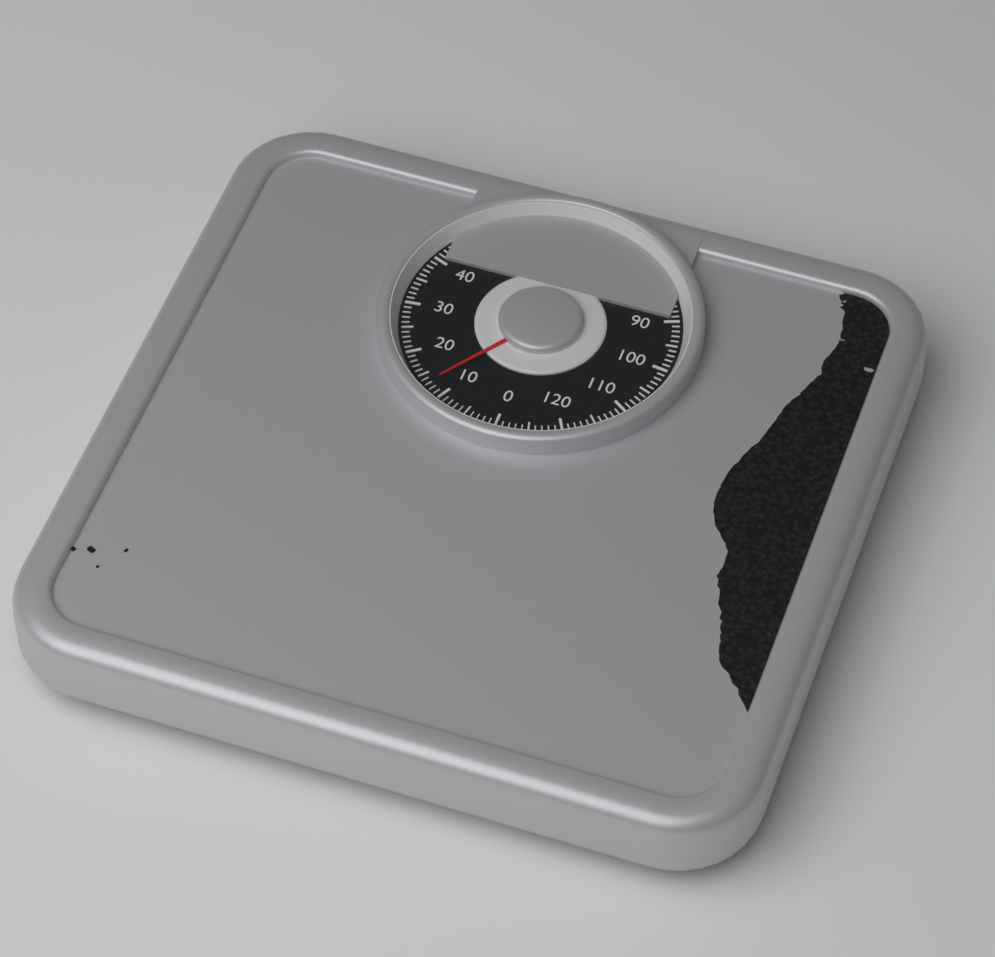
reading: 13 kg
